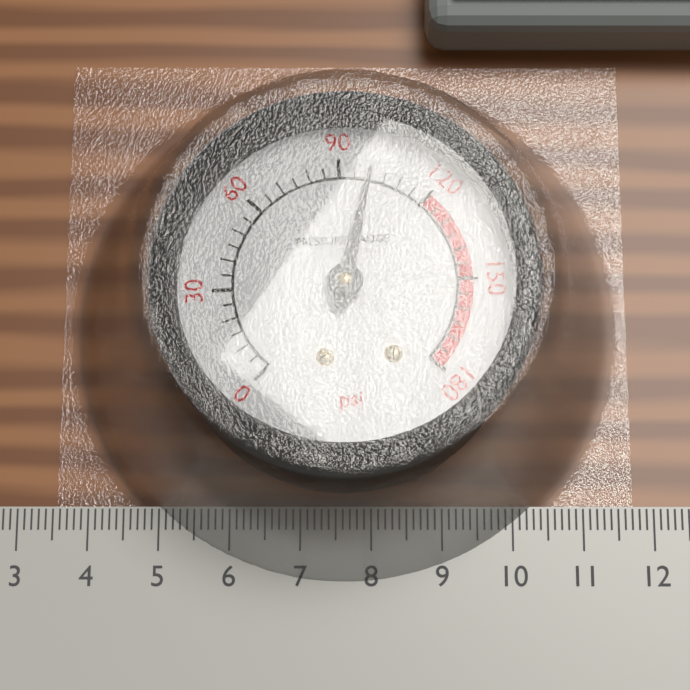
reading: 100 psi
